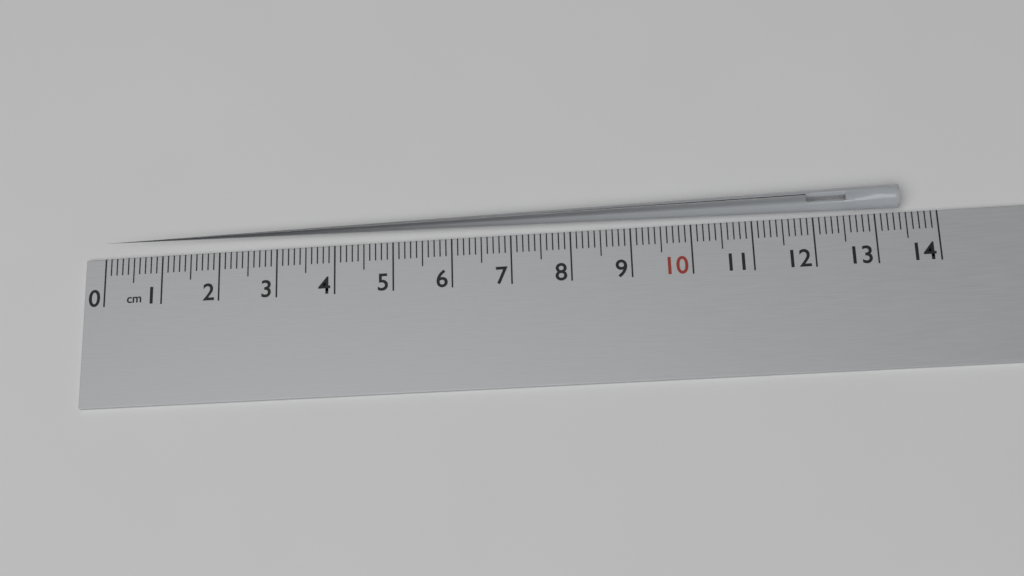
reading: 13.4 cm
